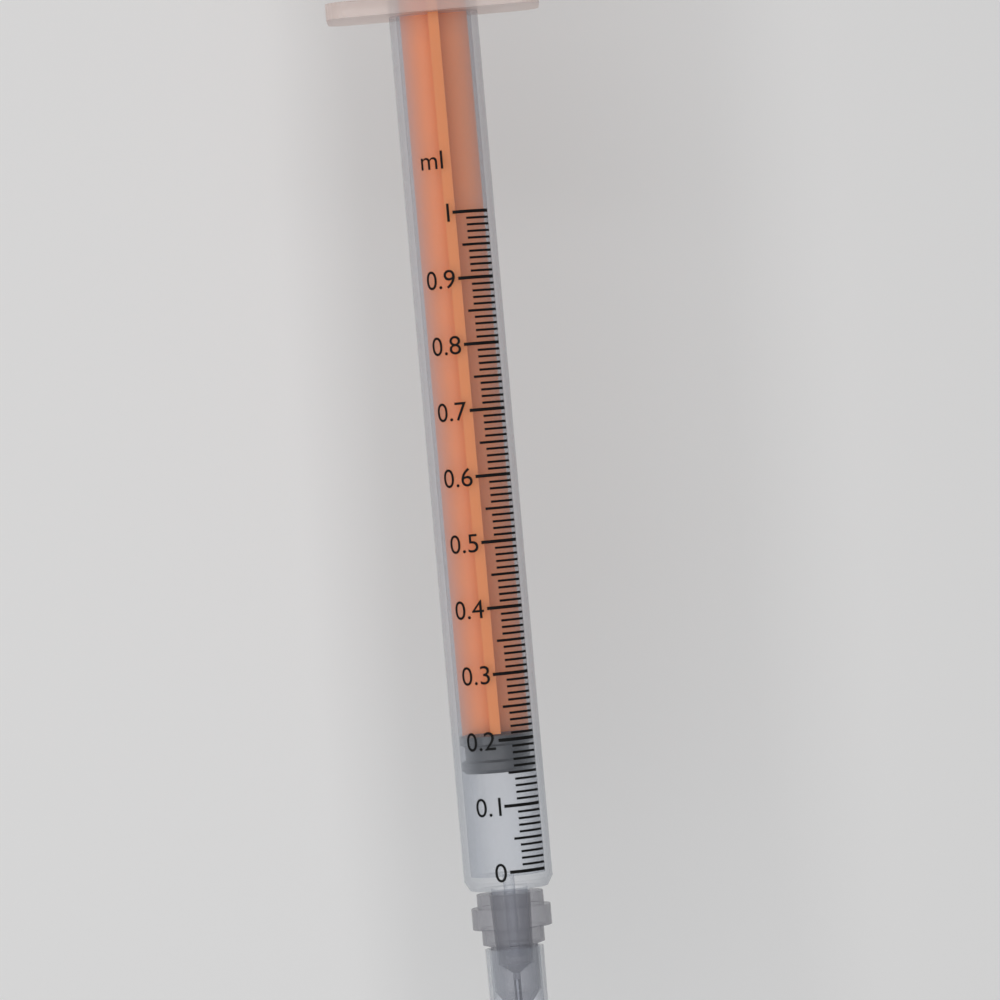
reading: 0.15 ml
